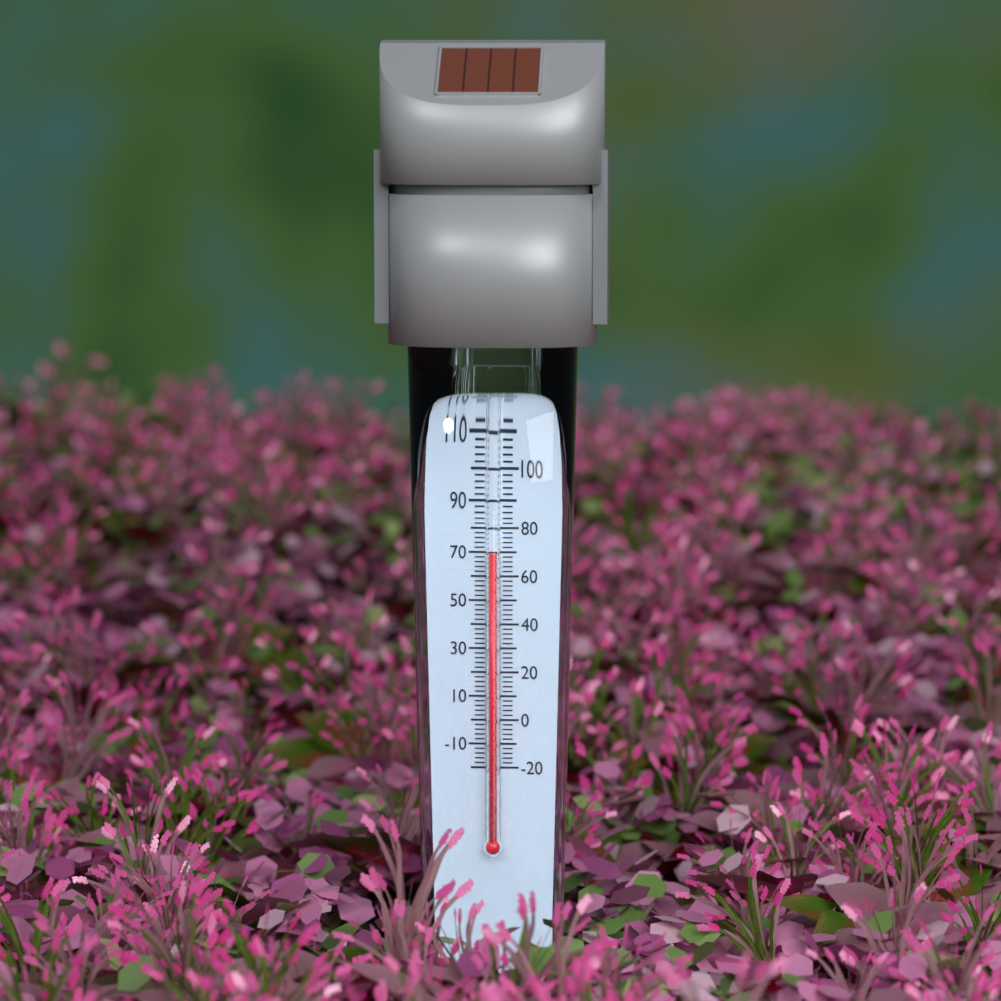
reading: 70 °F
